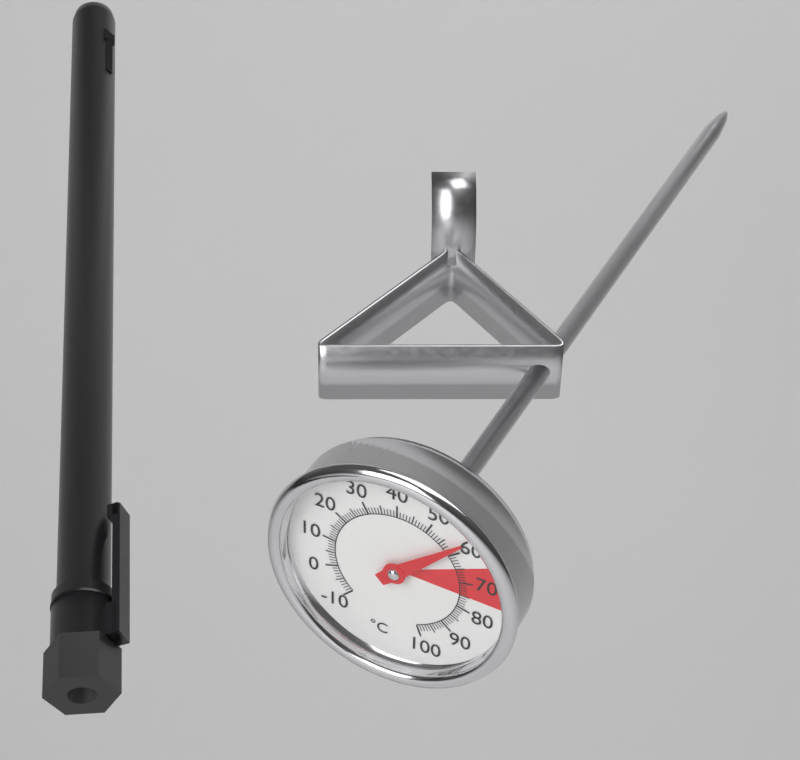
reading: 58 °C
